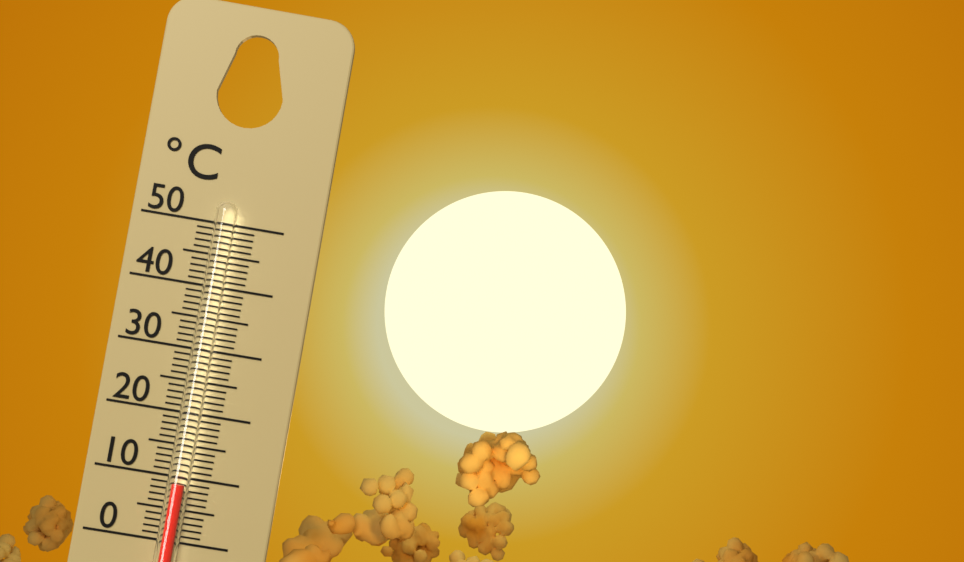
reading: 9 °C
